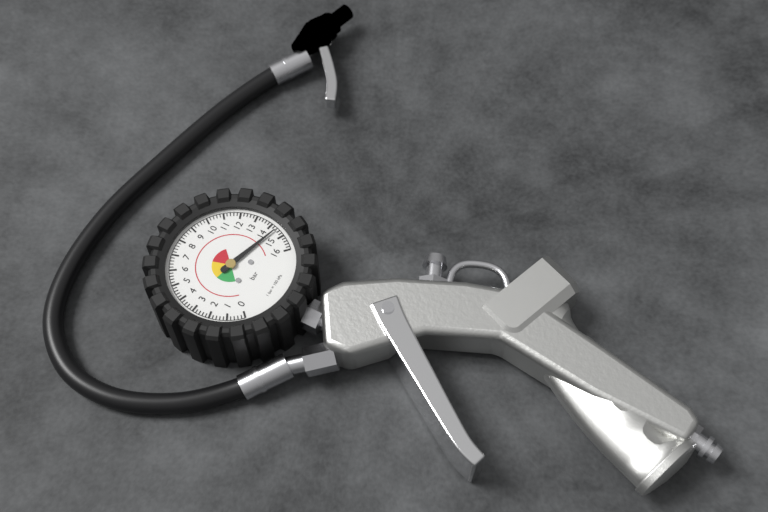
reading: 14.4 bar
